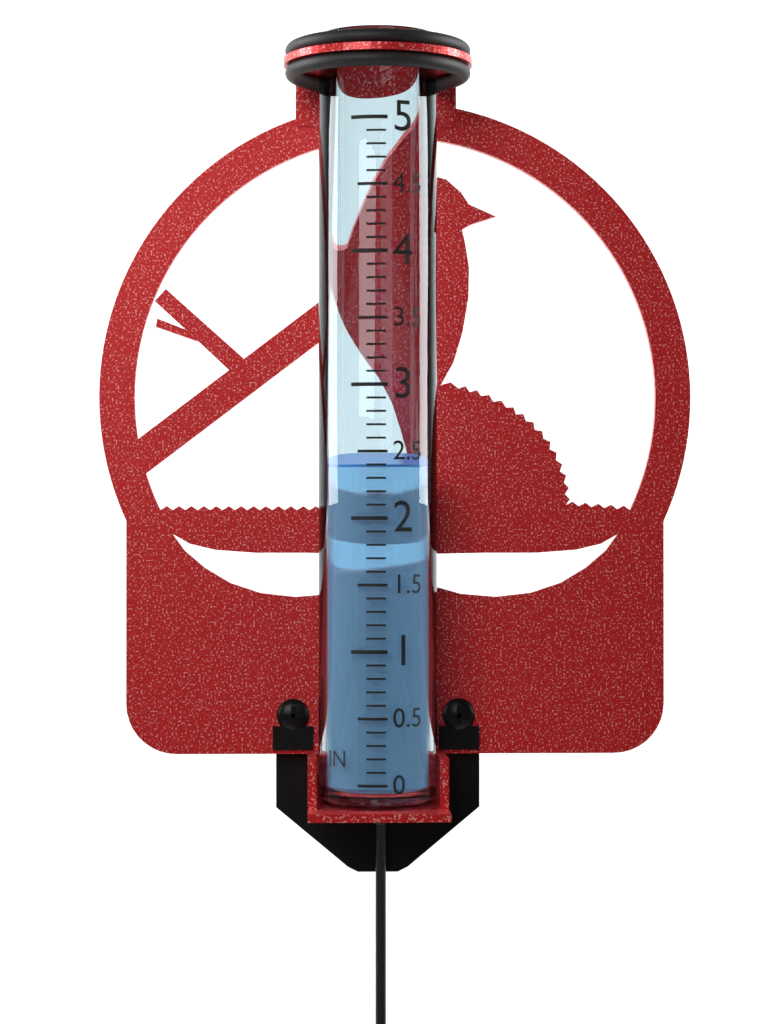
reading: 2.4 in
